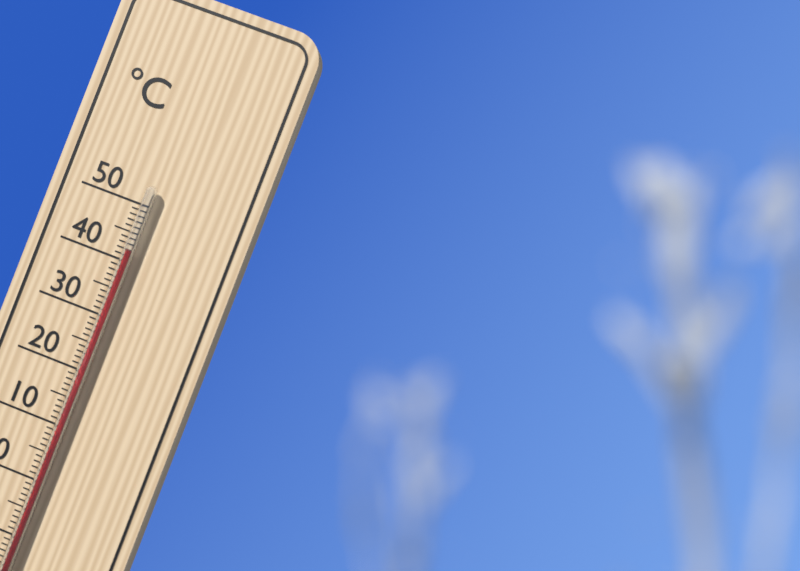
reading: 42 °C
